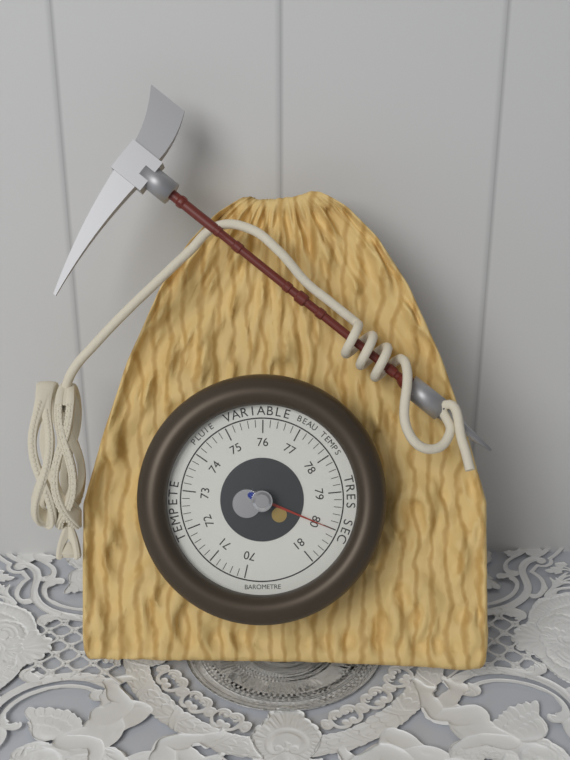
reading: 80.0 (no unit)
